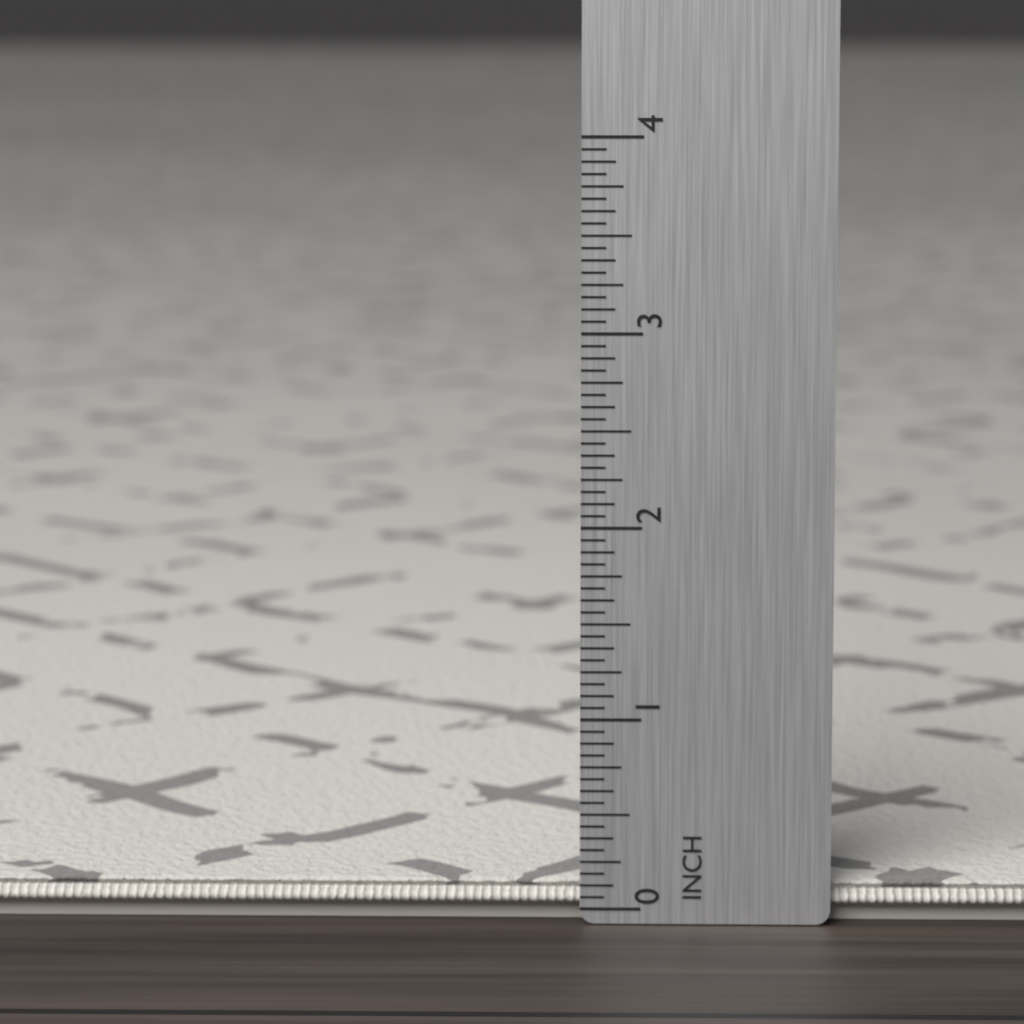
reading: 0.1250 in
